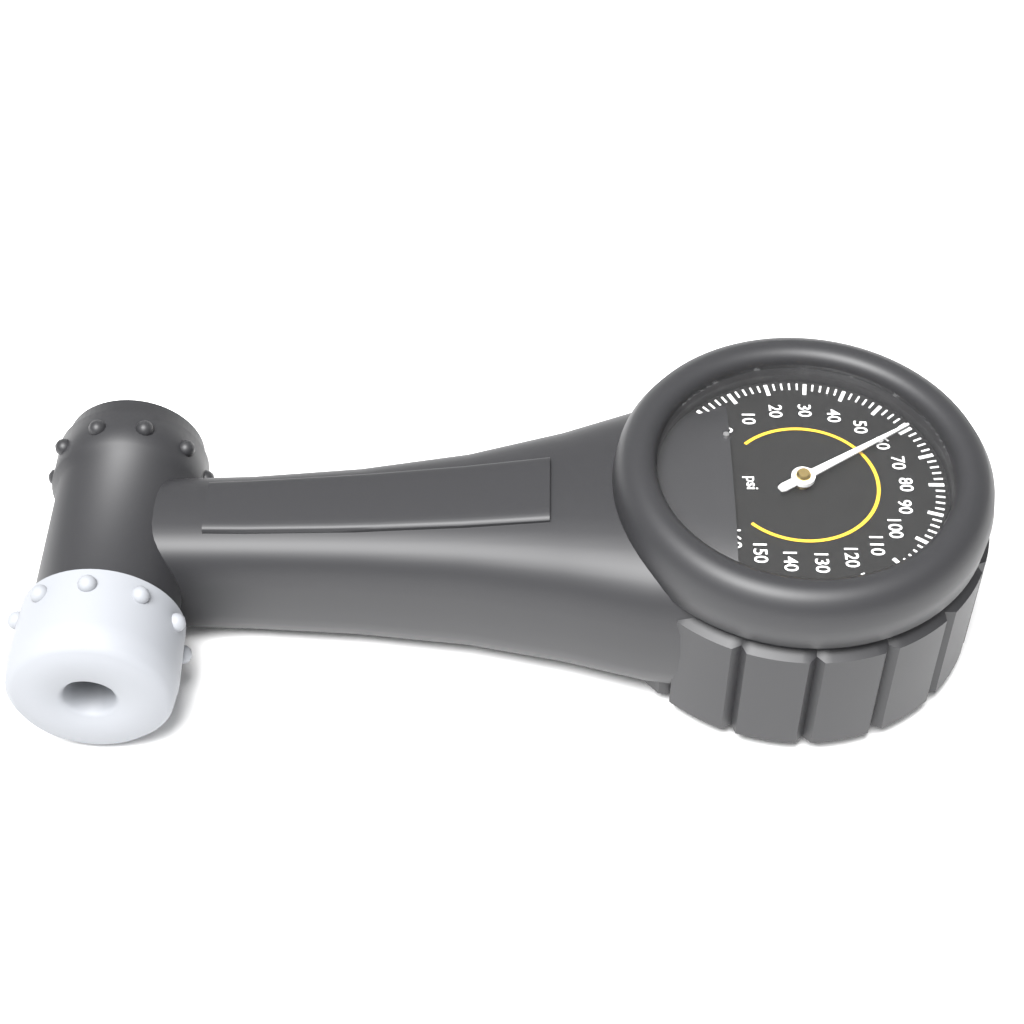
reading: 60 psi
